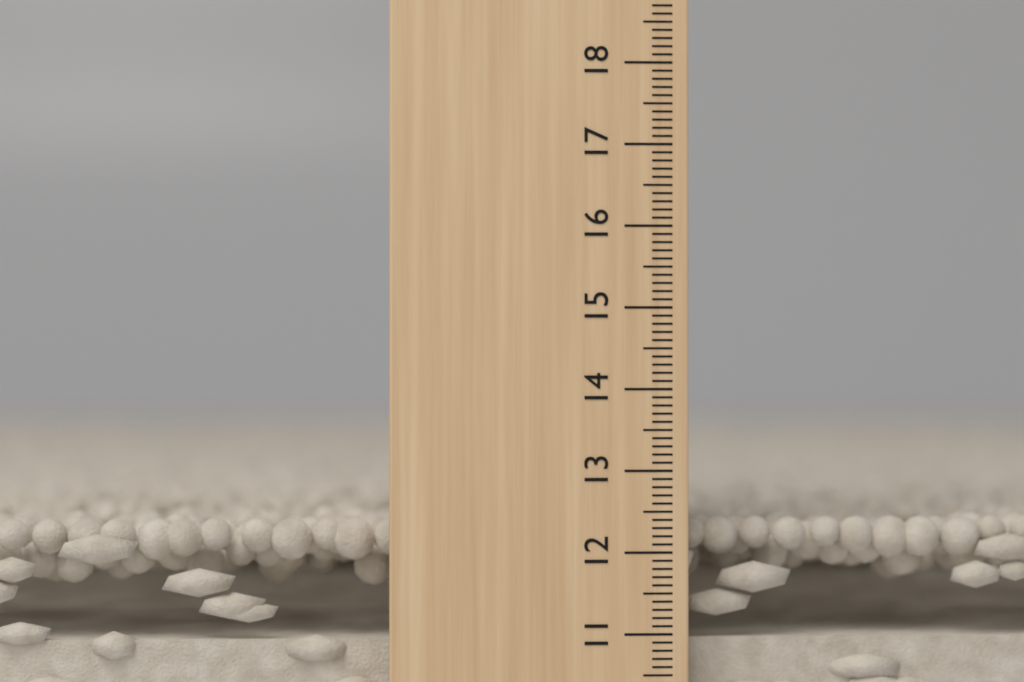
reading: 12.4 cm
